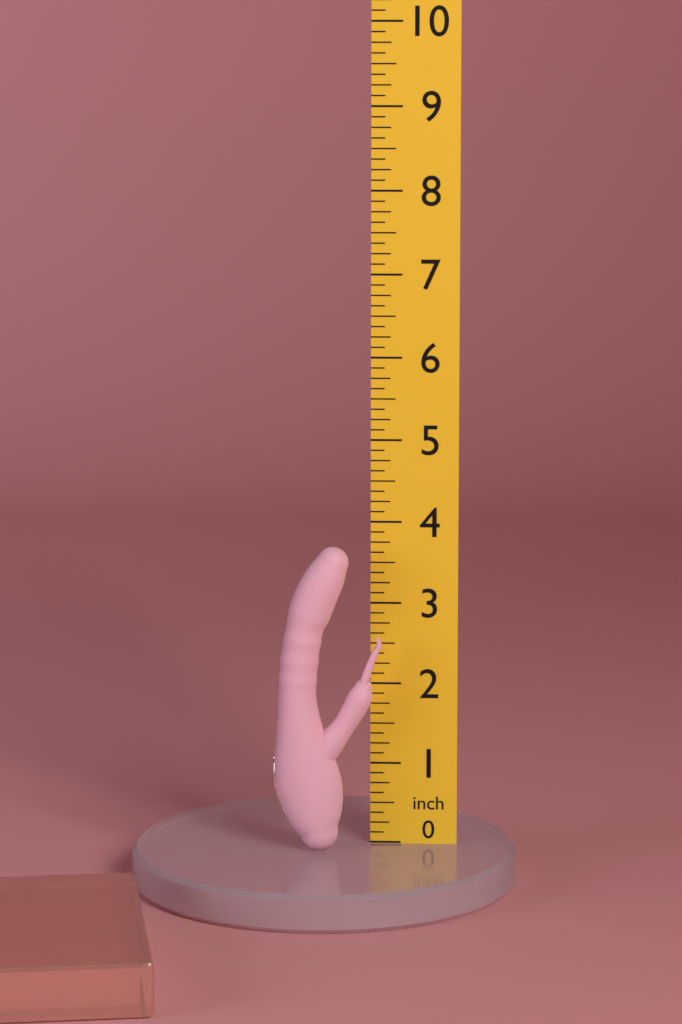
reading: 3.750 inch
